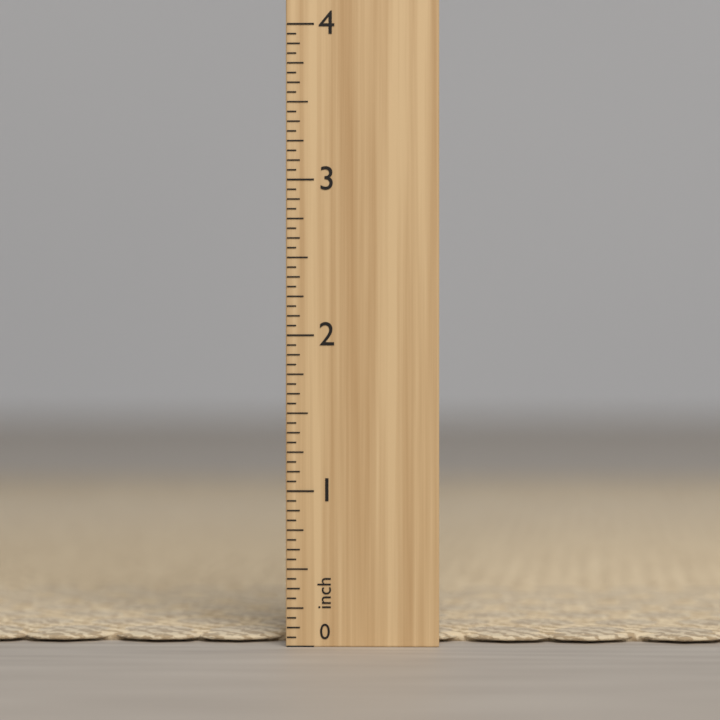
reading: 0.0625 in
